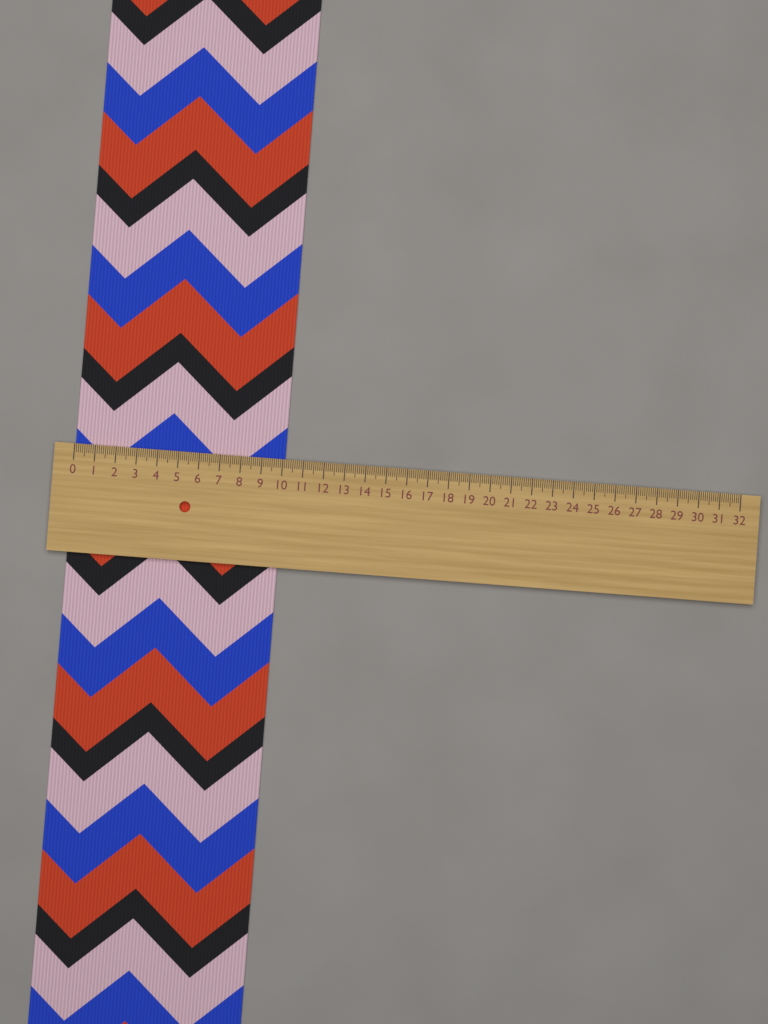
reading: 10.1 (no unit)
